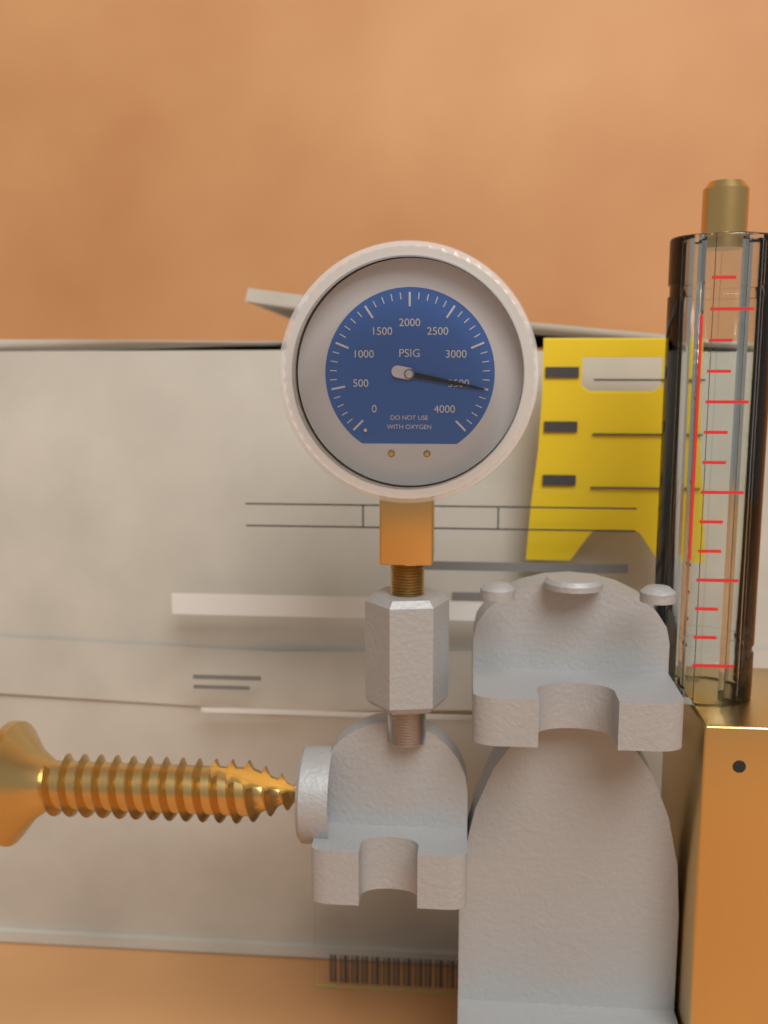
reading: 3500 psi
